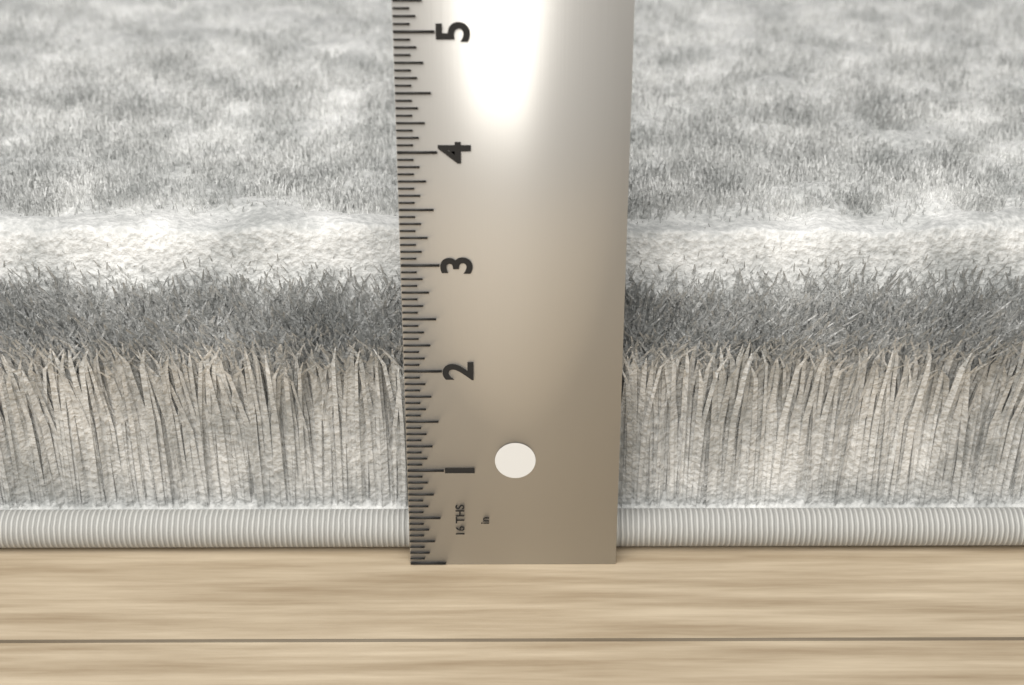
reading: 3.0625 in
